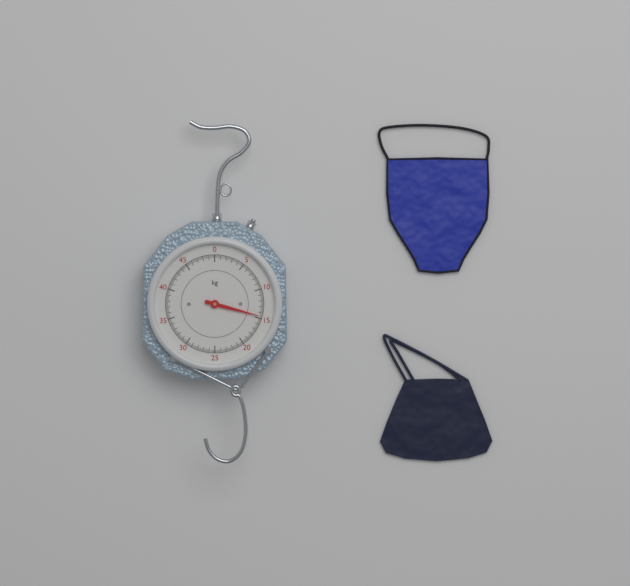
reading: 14.6 kg
